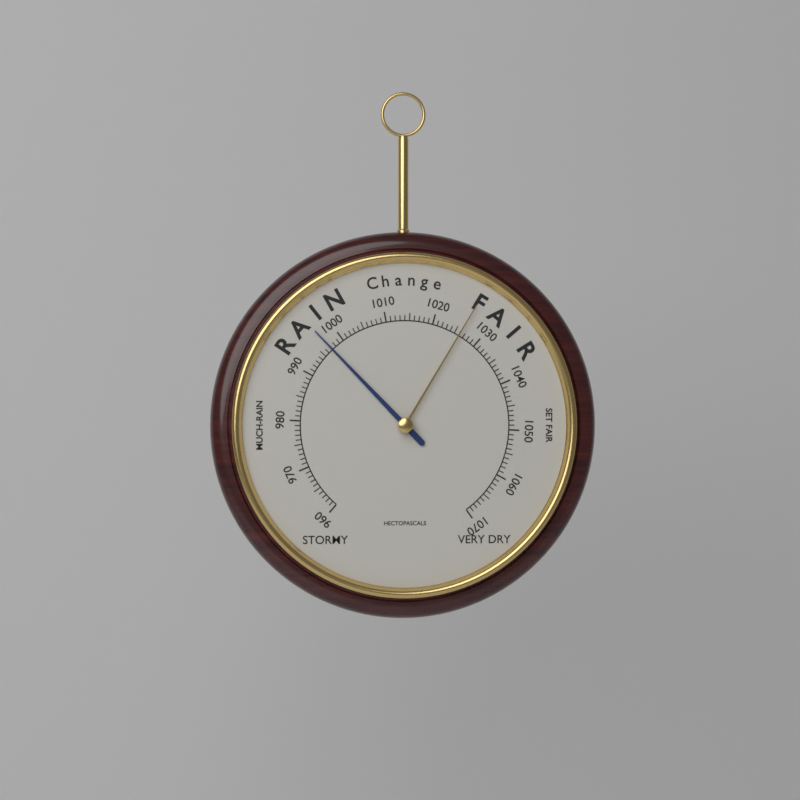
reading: 997 hPa
